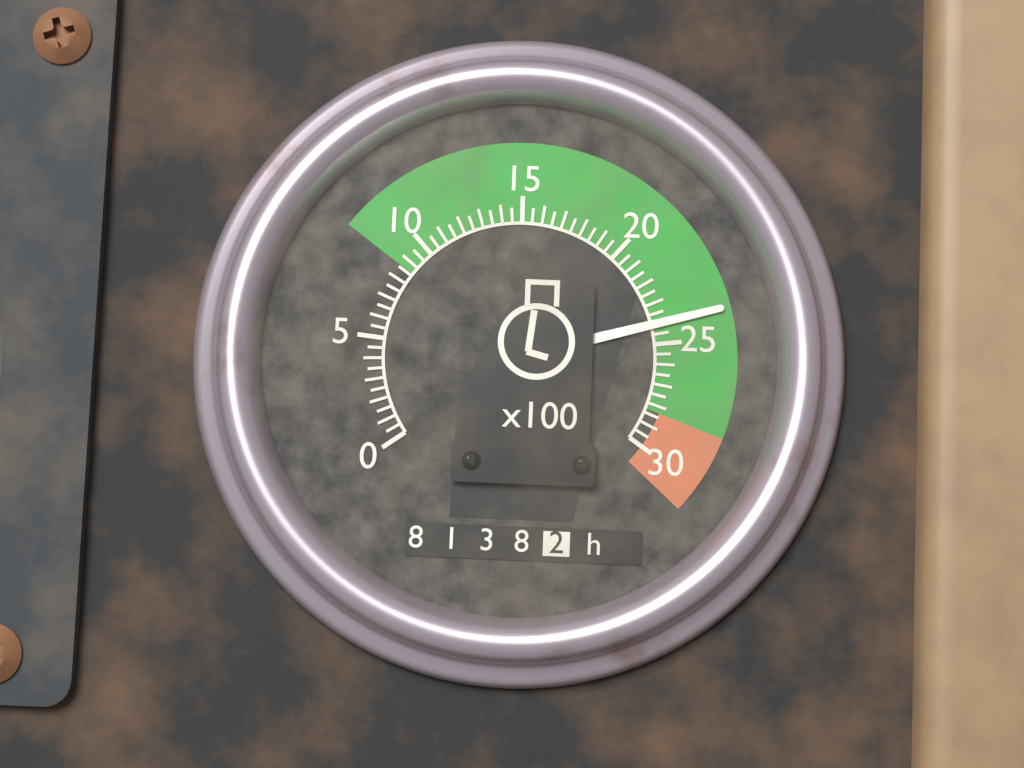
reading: 24.0 x100 rpm
